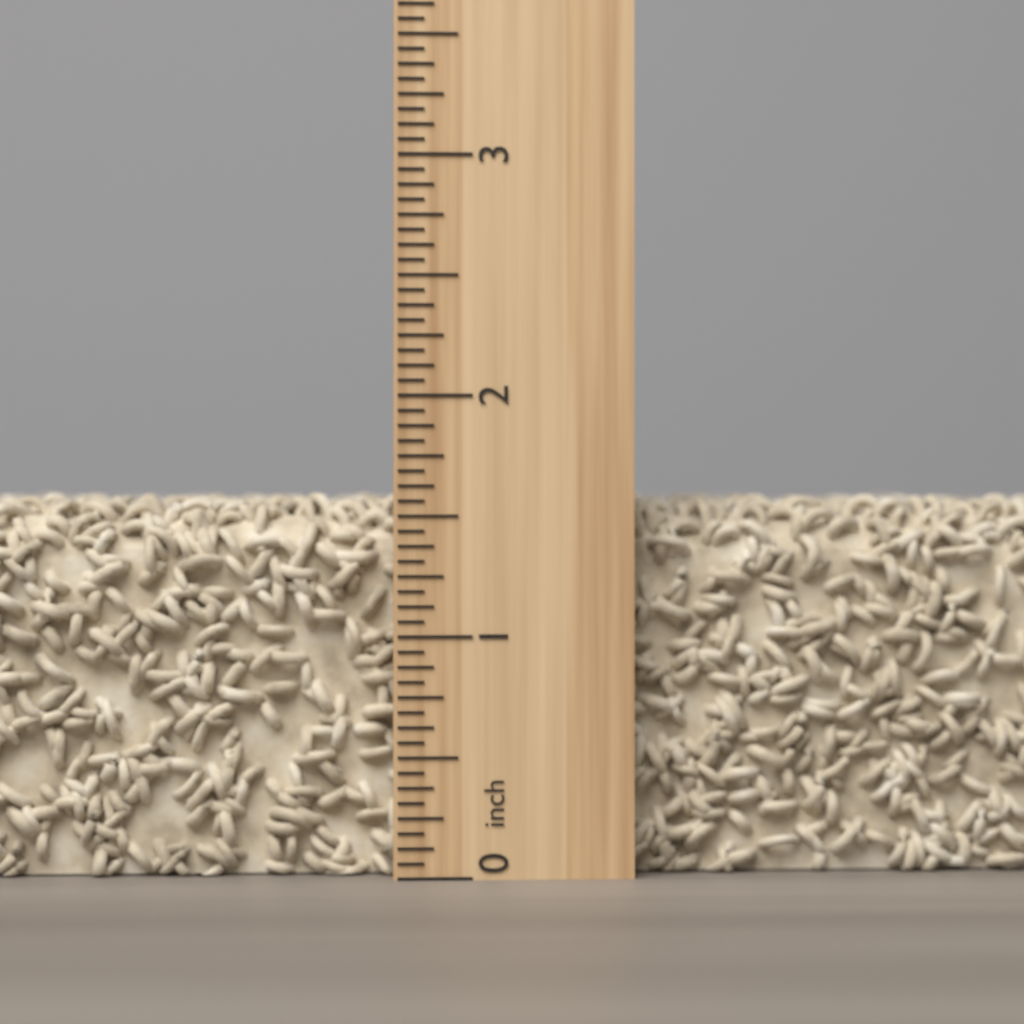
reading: 1.6250 inch
